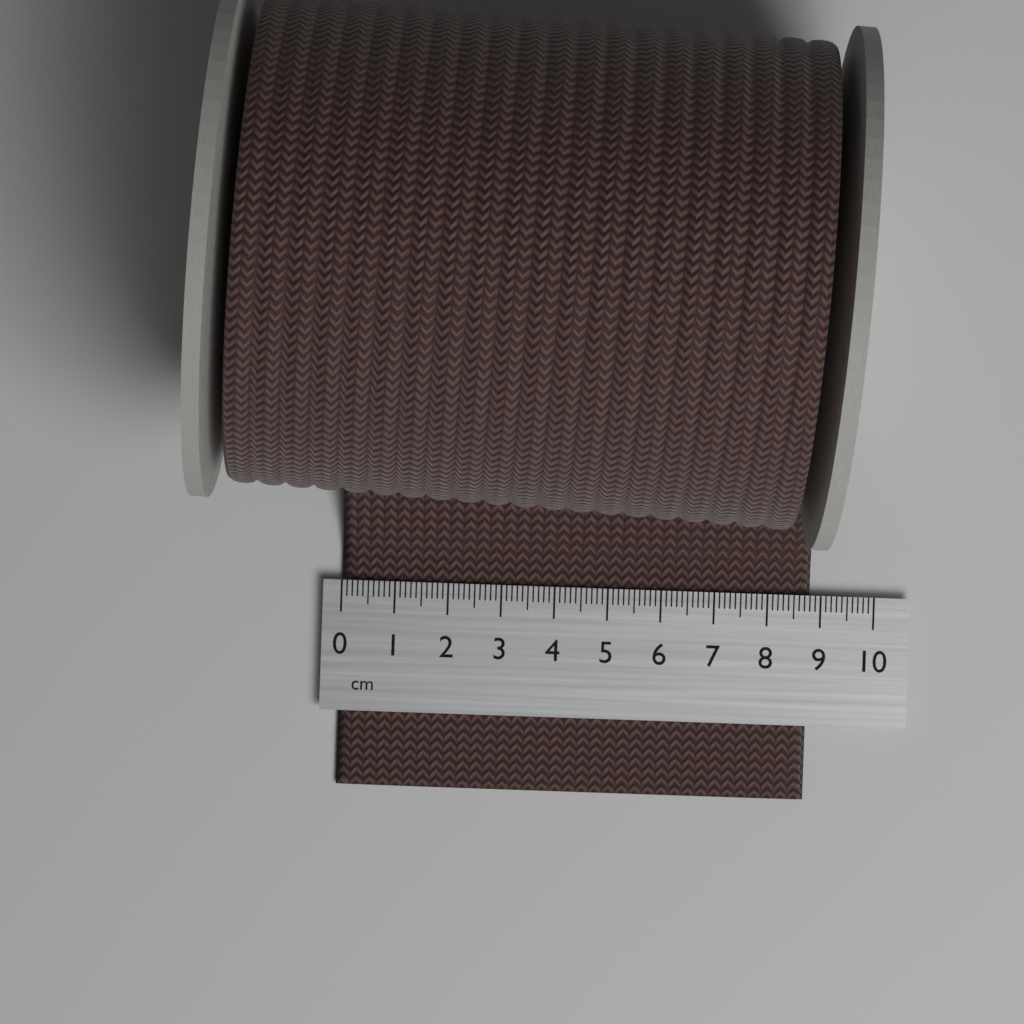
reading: 8.8 cm
